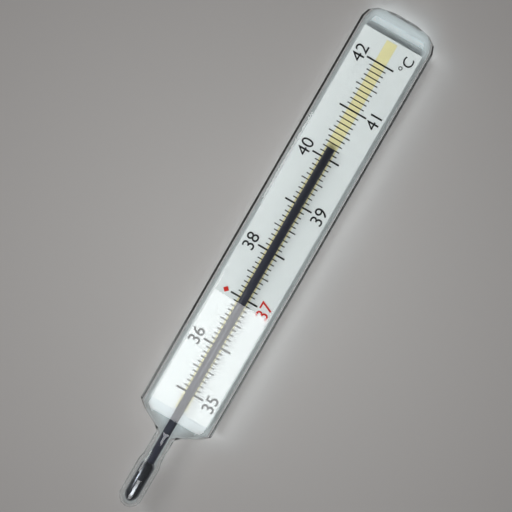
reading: 40.2 °C
